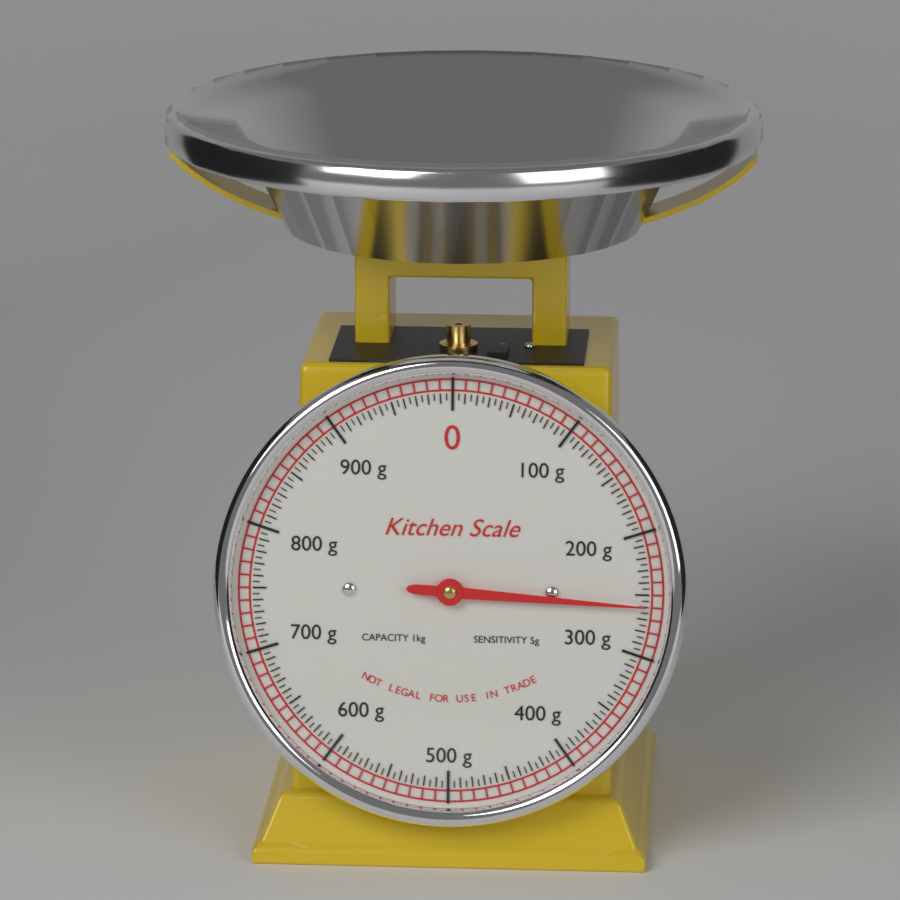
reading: 260 g
